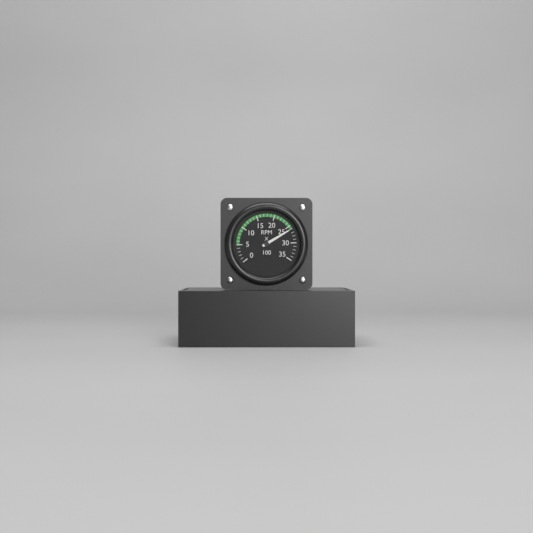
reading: 26 RPM x 100
